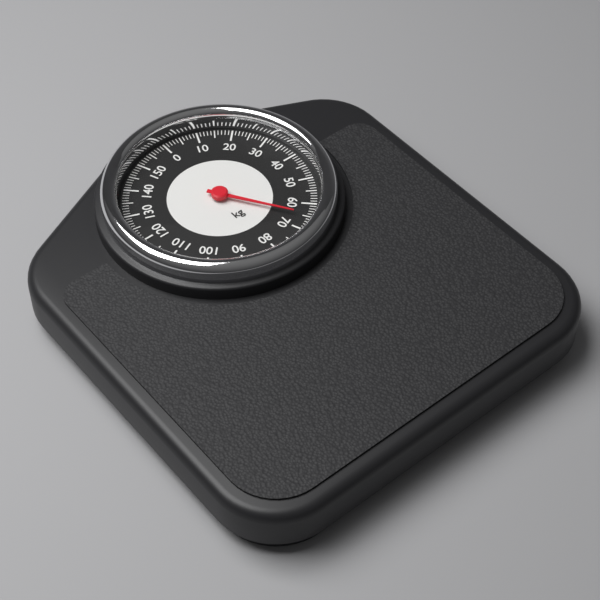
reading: 65 kg
